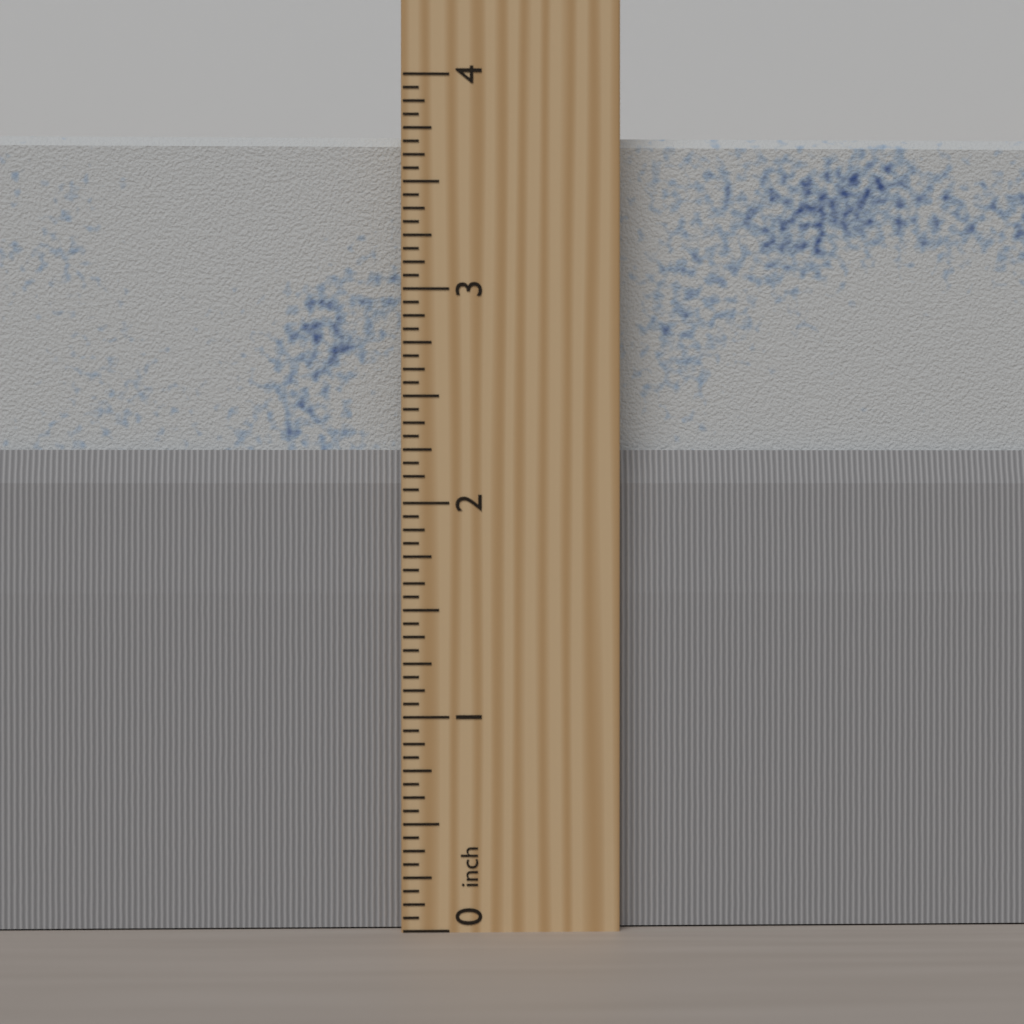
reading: 3.7500 inch
